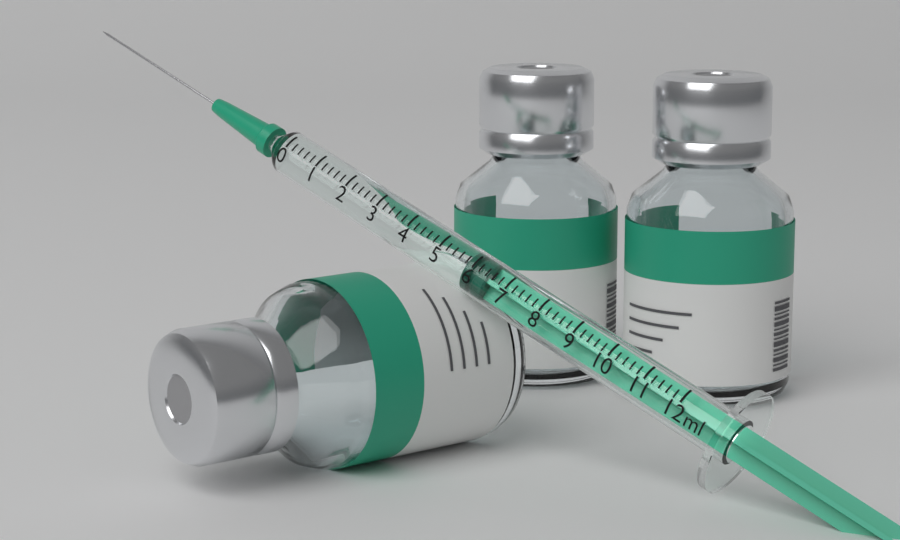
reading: 5.8 ml
